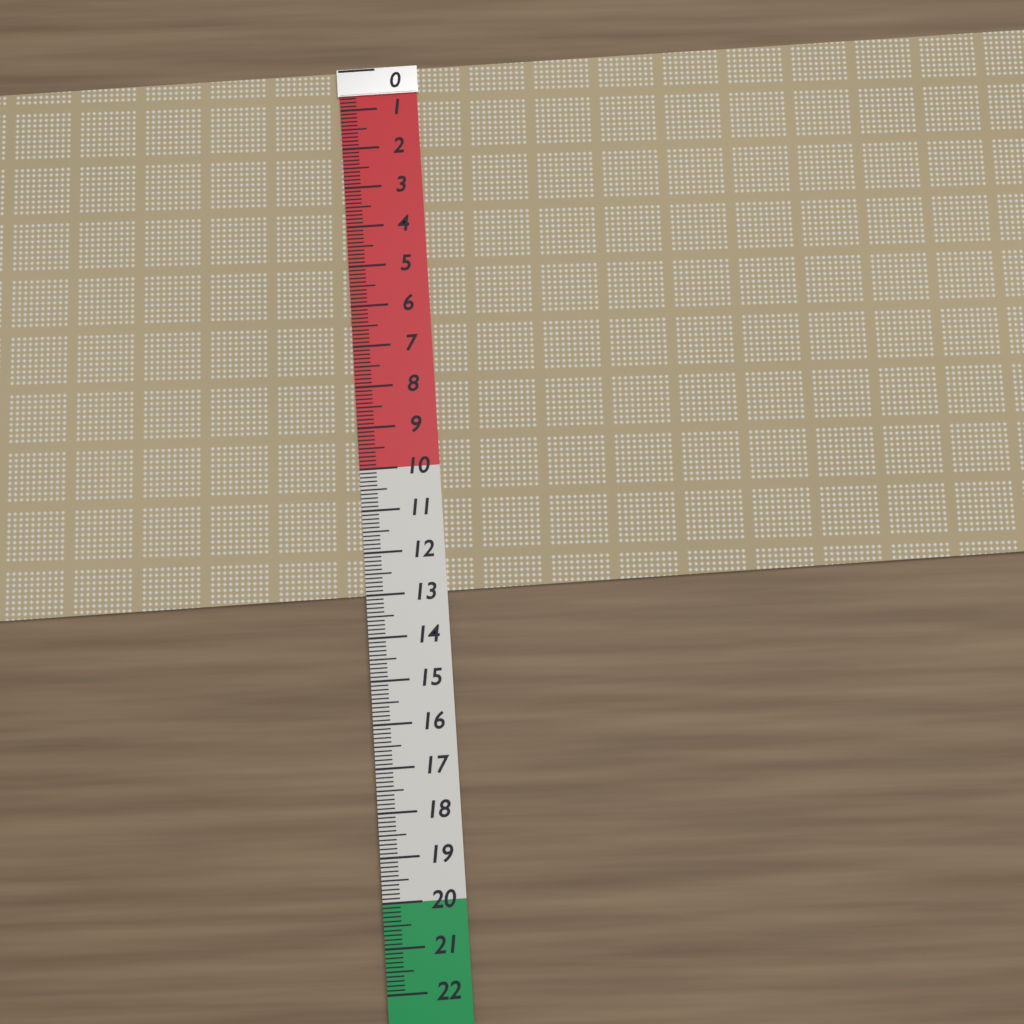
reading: 13.0 (no unit)
